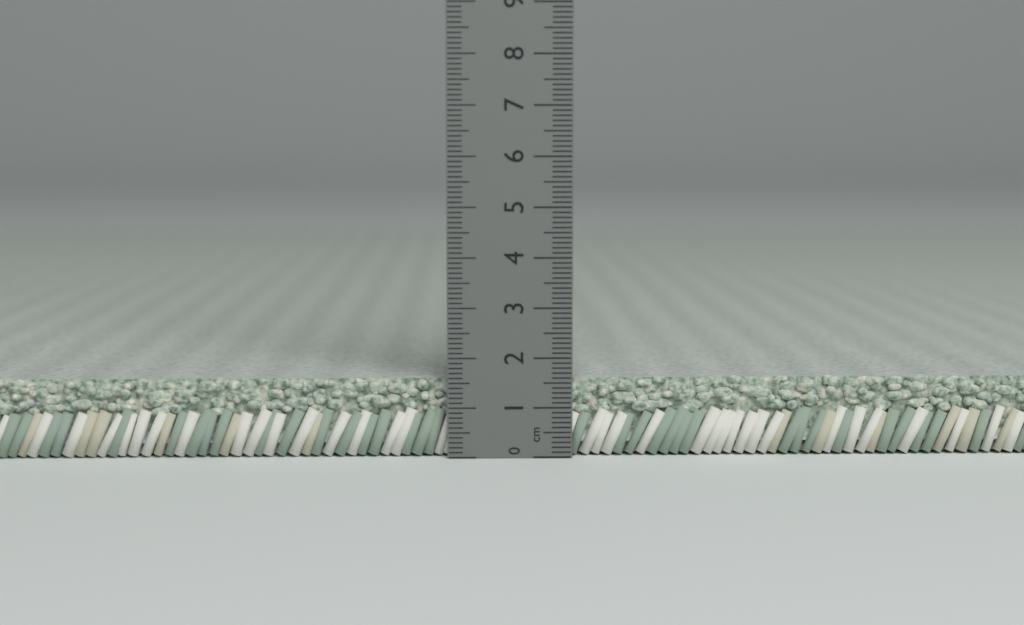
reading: 1.6 cm
